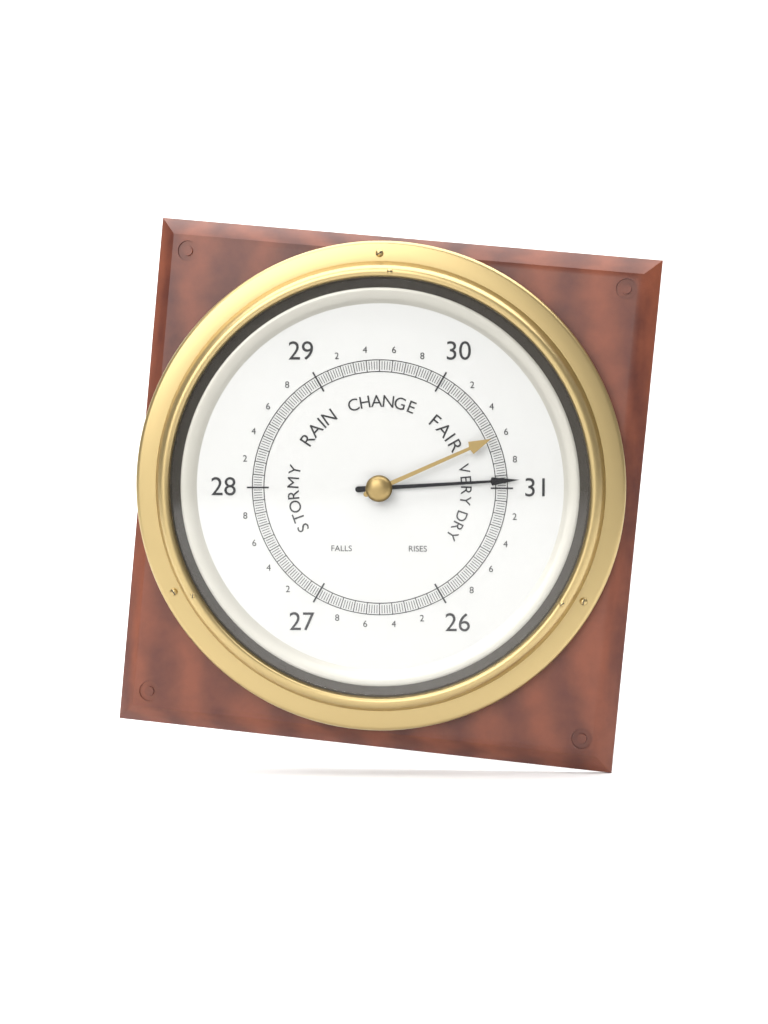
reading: 30.94 (no unit)
